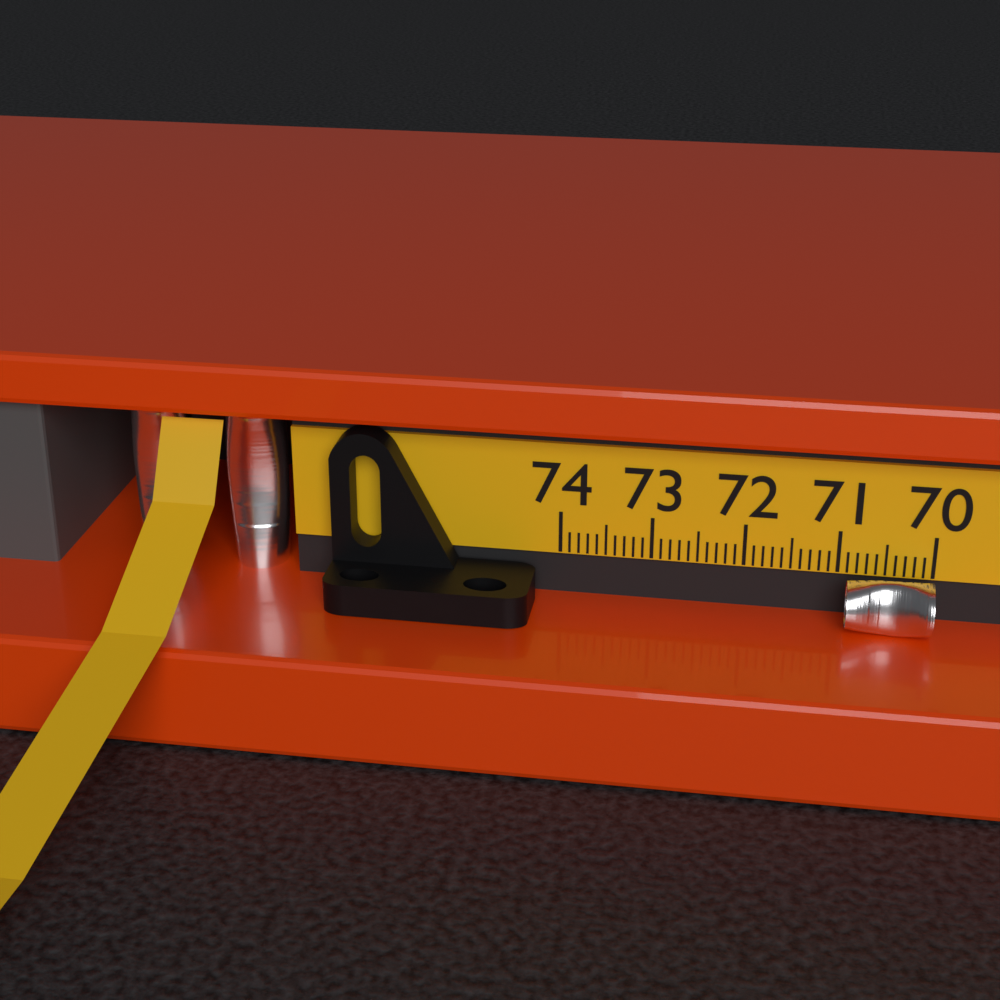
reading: 70.9 (no unit)
